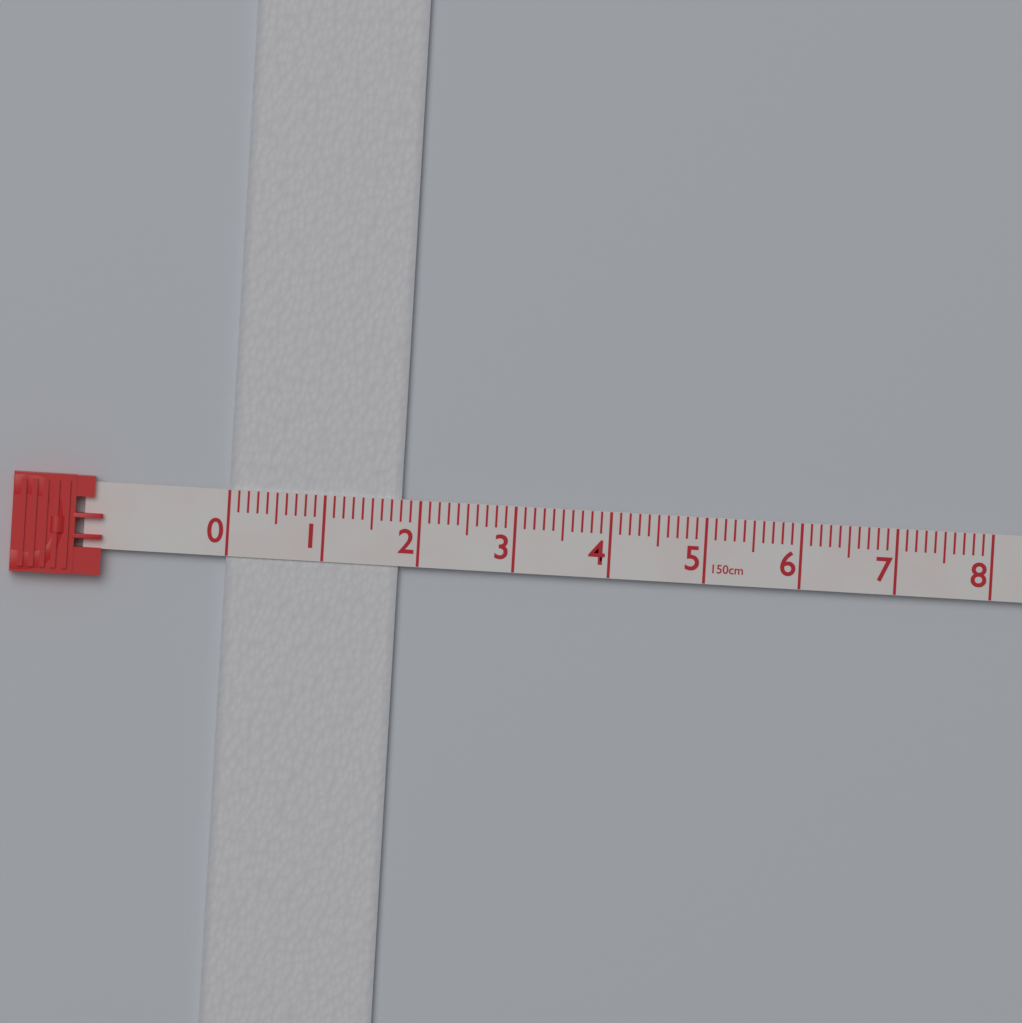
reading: 1.8 cm
